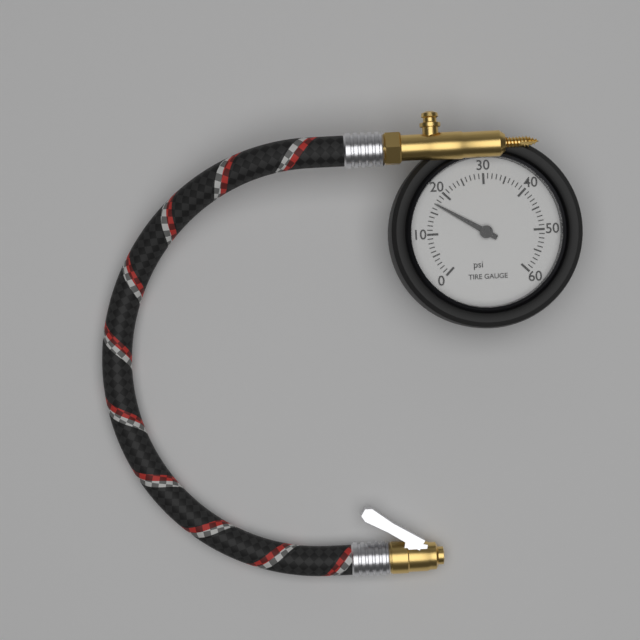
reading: 17 psi
